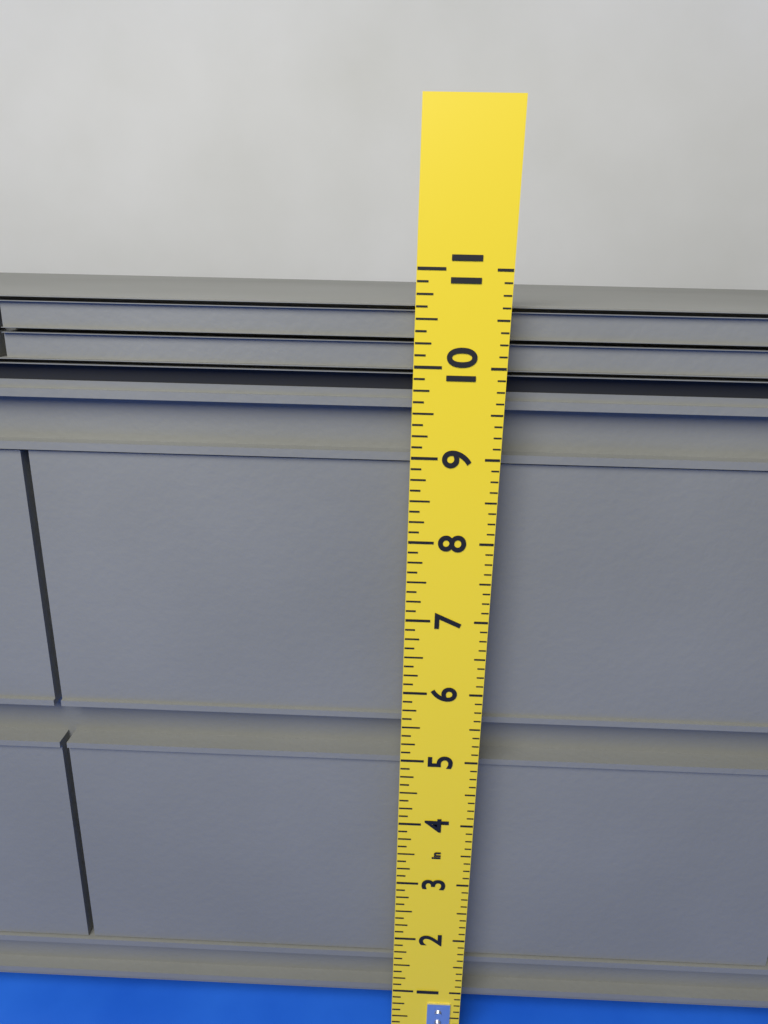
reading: 10.625 in
